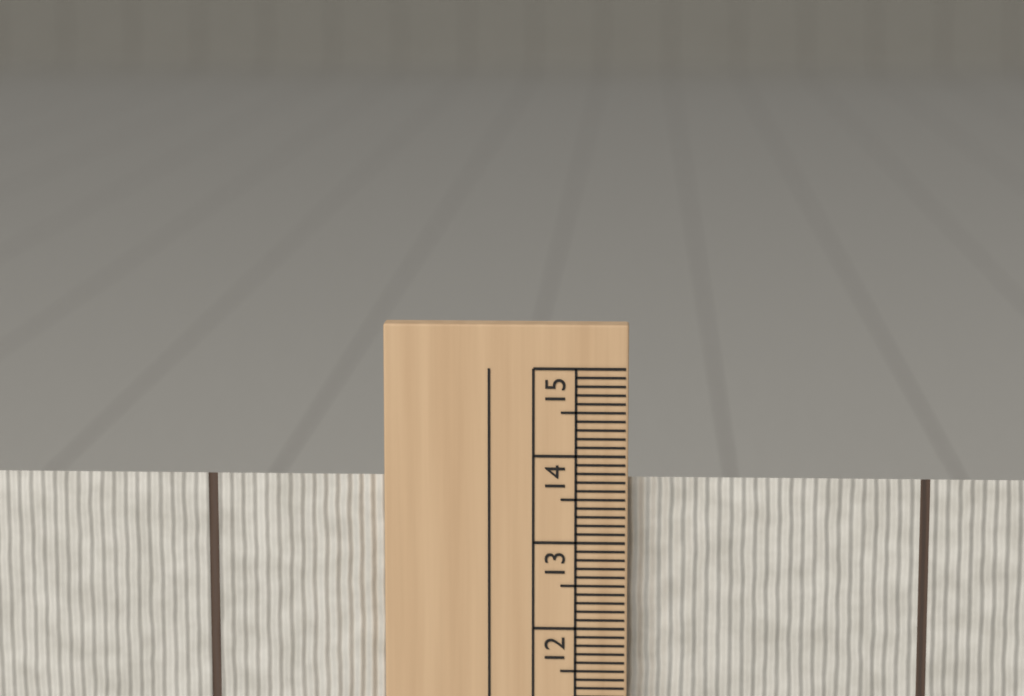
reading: 13.7 cm
